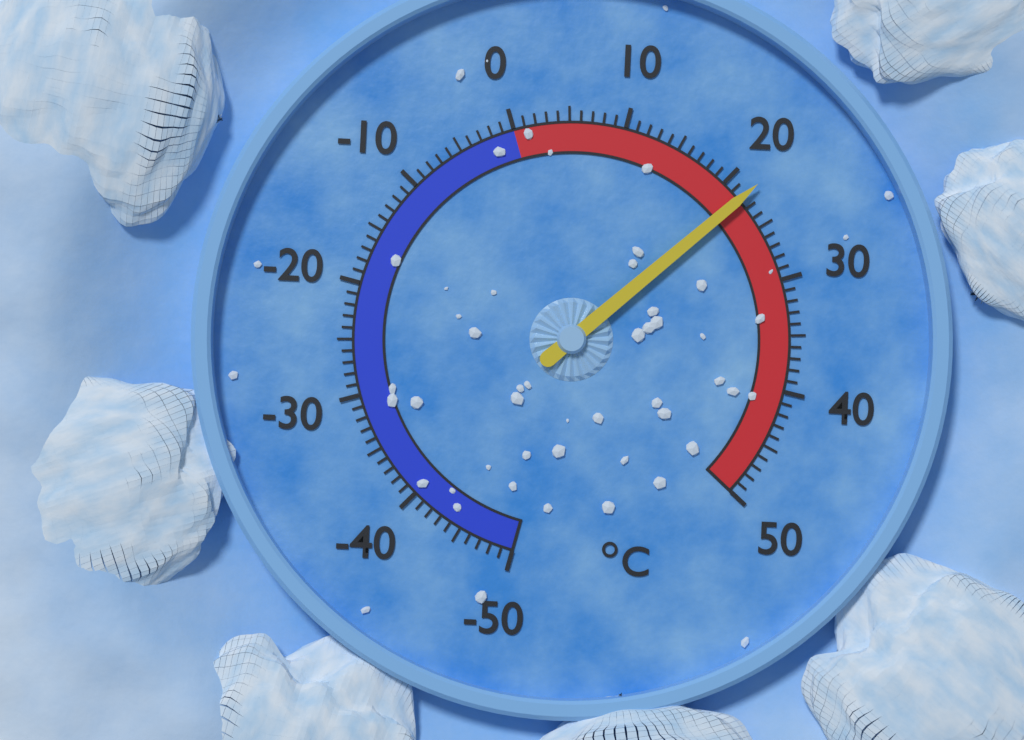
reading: 22 °C
